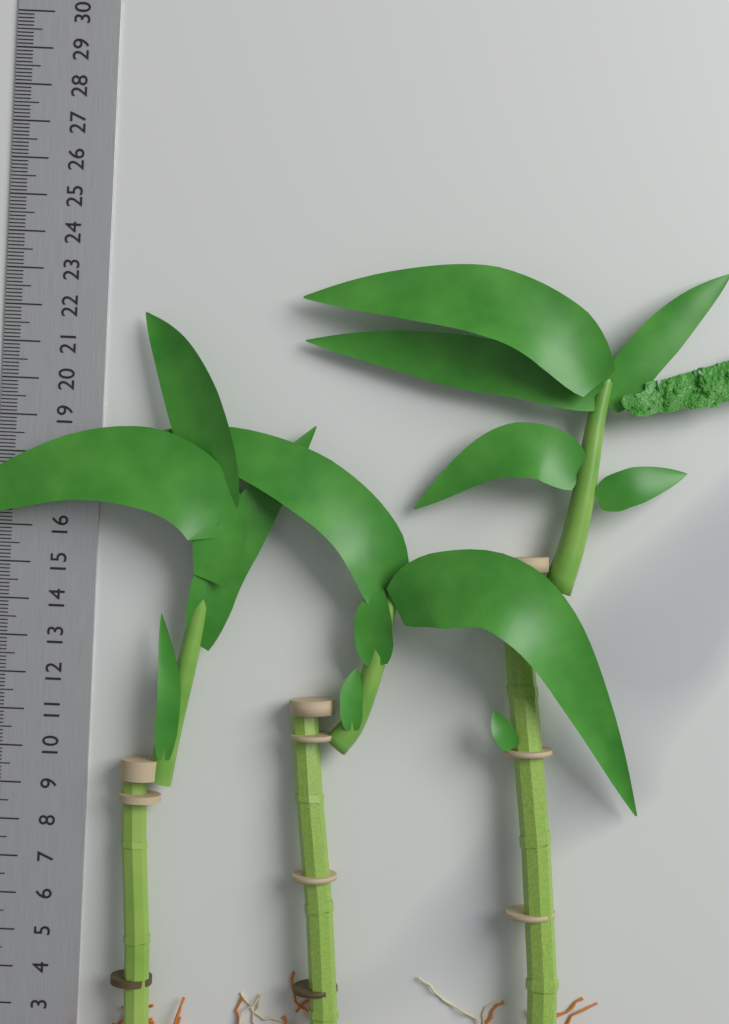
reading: 21.9 cm
